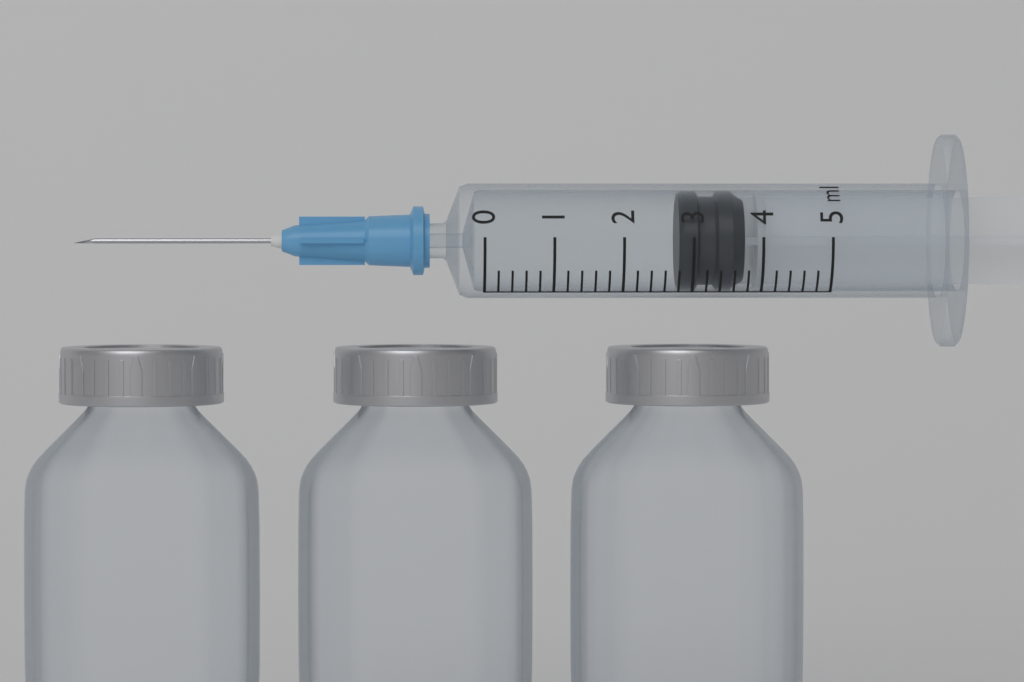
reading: 2.8 ml
